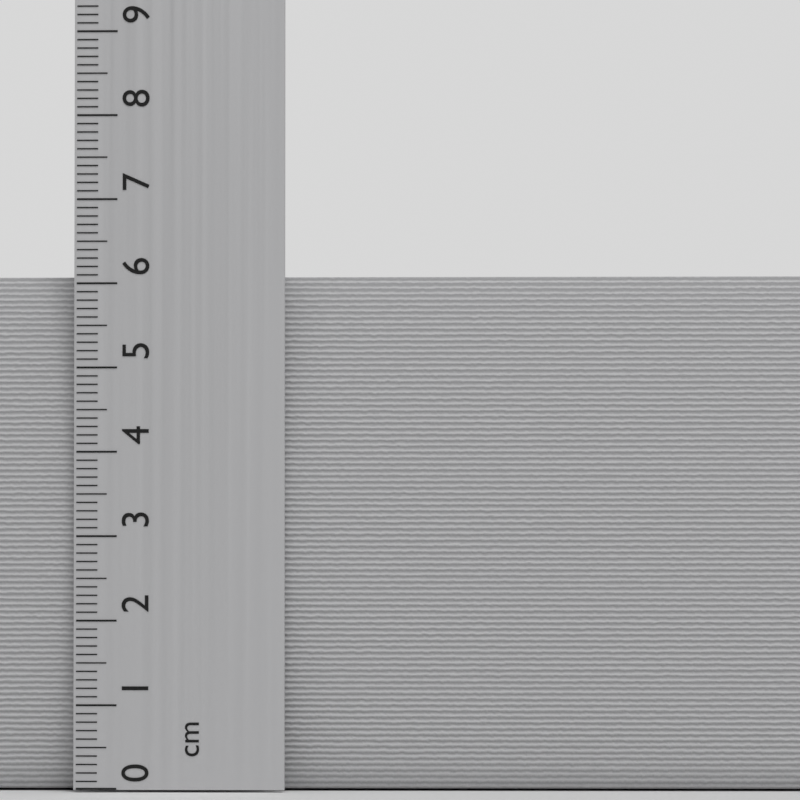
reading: 6.1 cm
